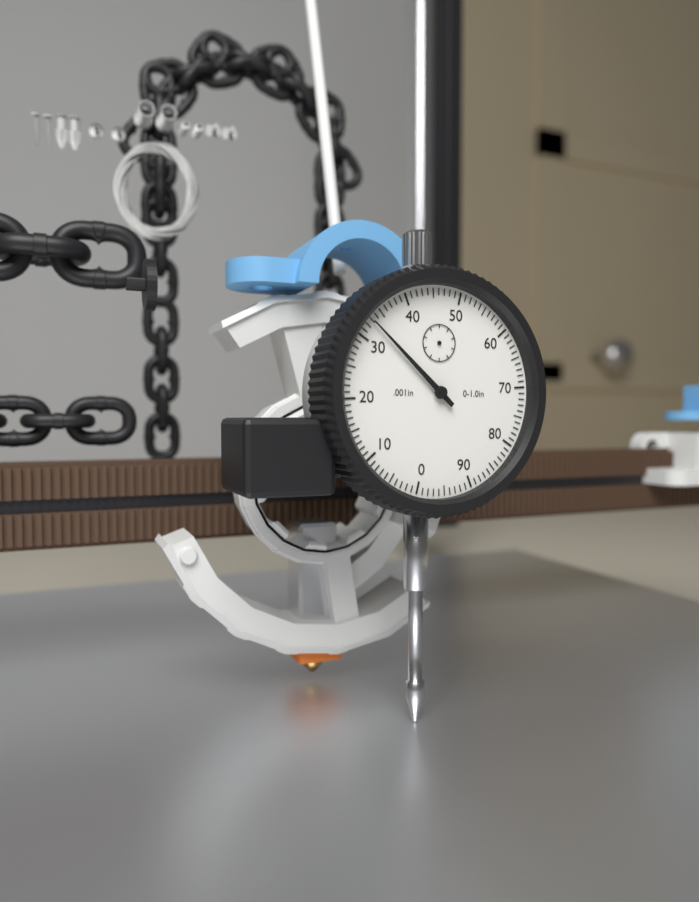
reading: 0.033 in
